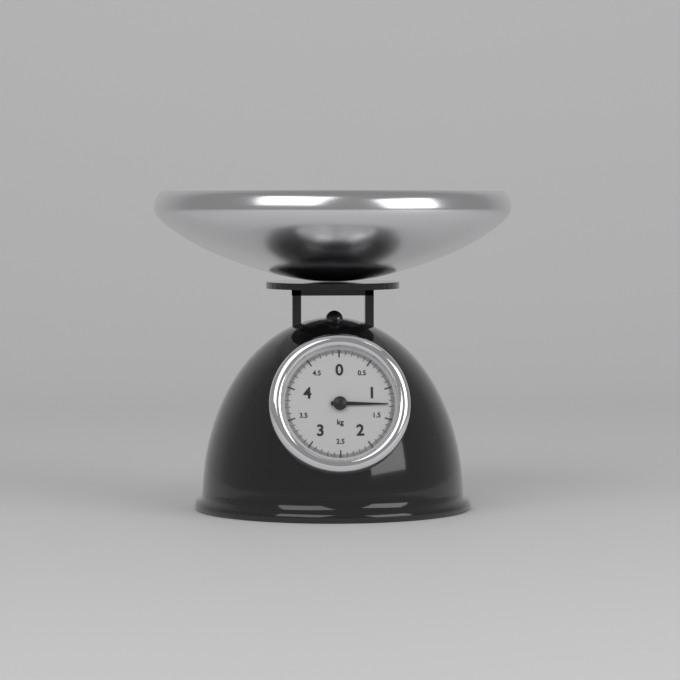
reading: 1.26 kg
